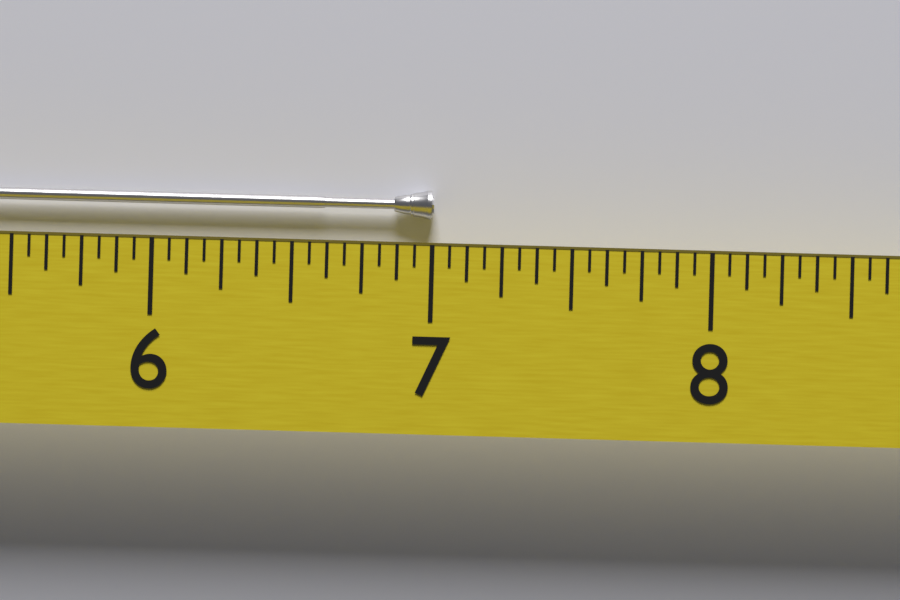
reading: 7.0000 (no unit)
